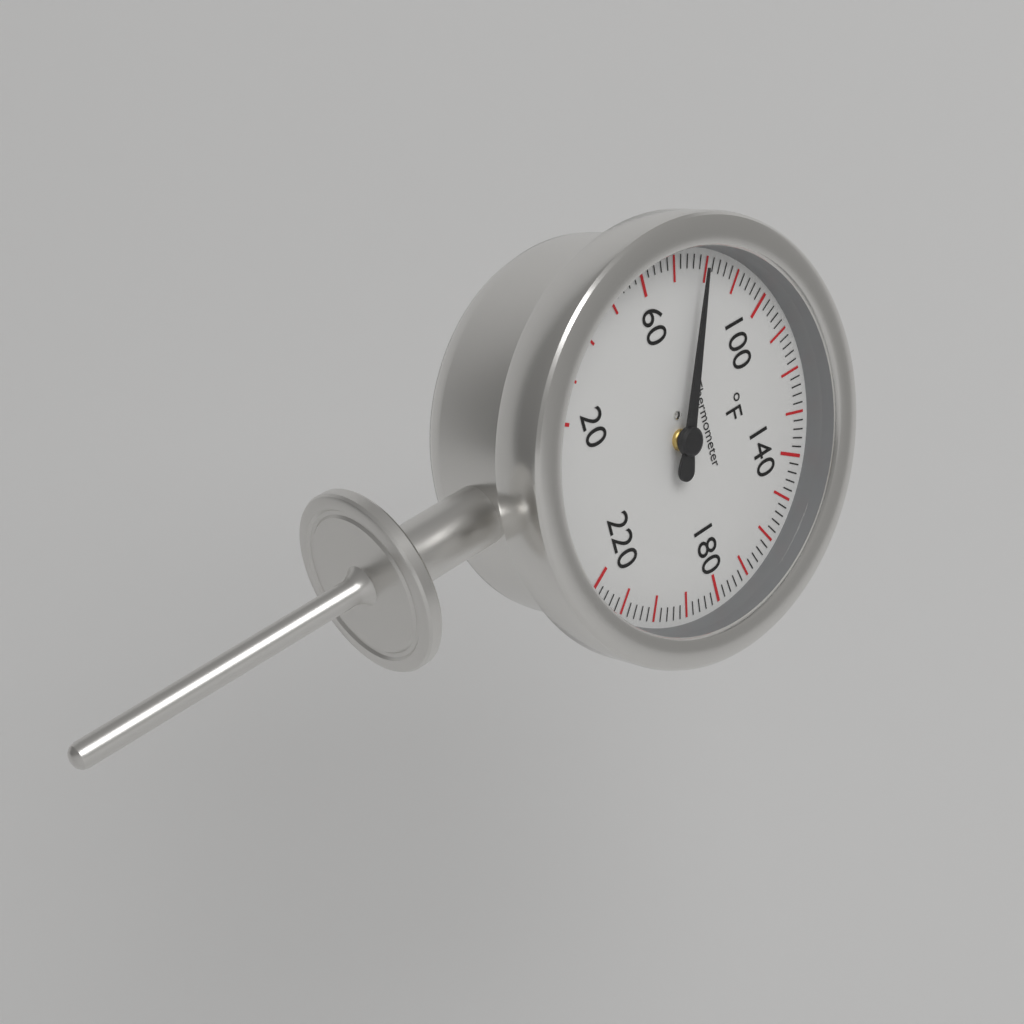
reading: 78 °F
